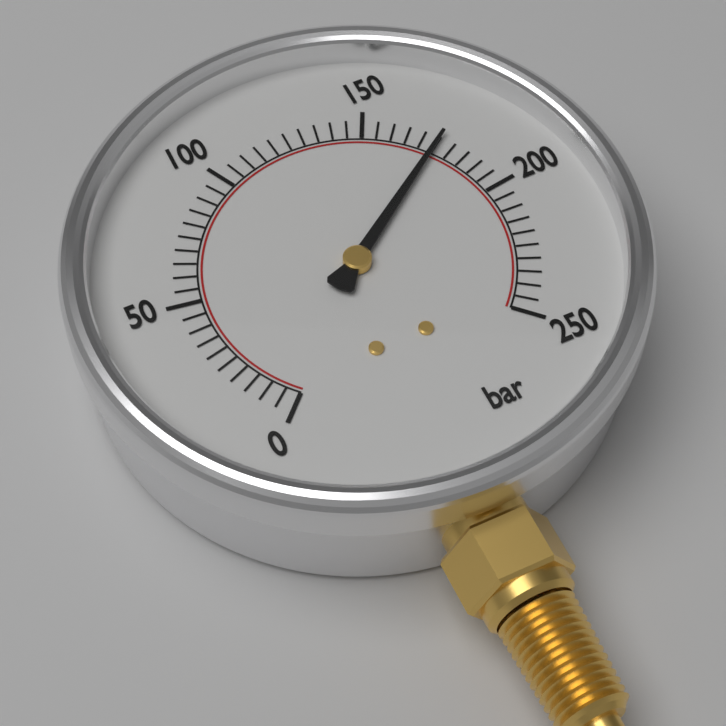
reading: 175 bar
